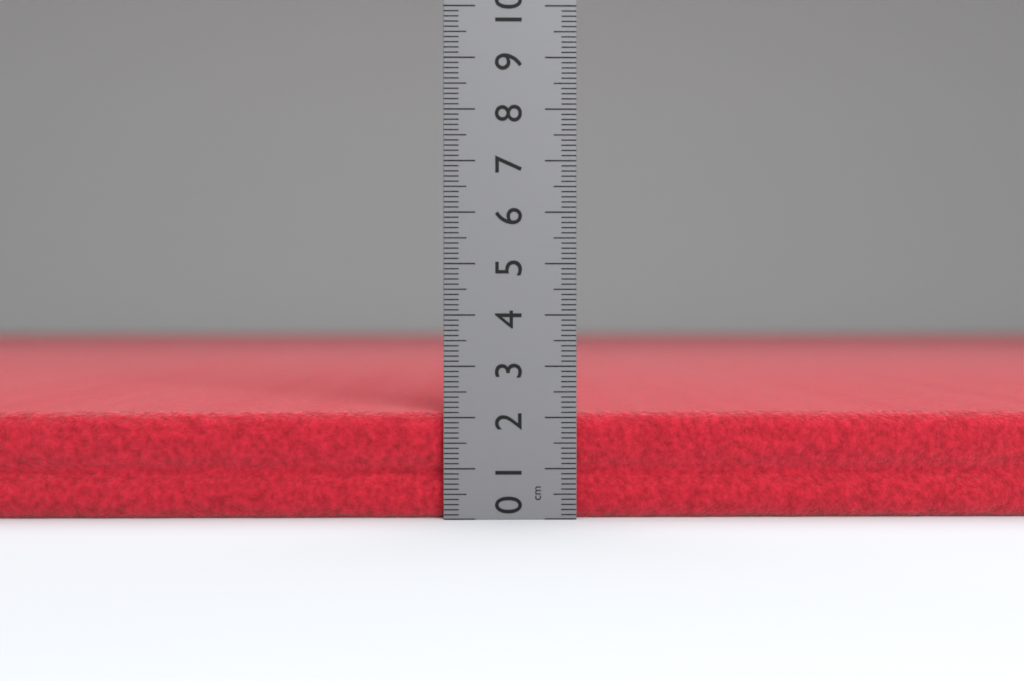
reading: 2.1 cm
